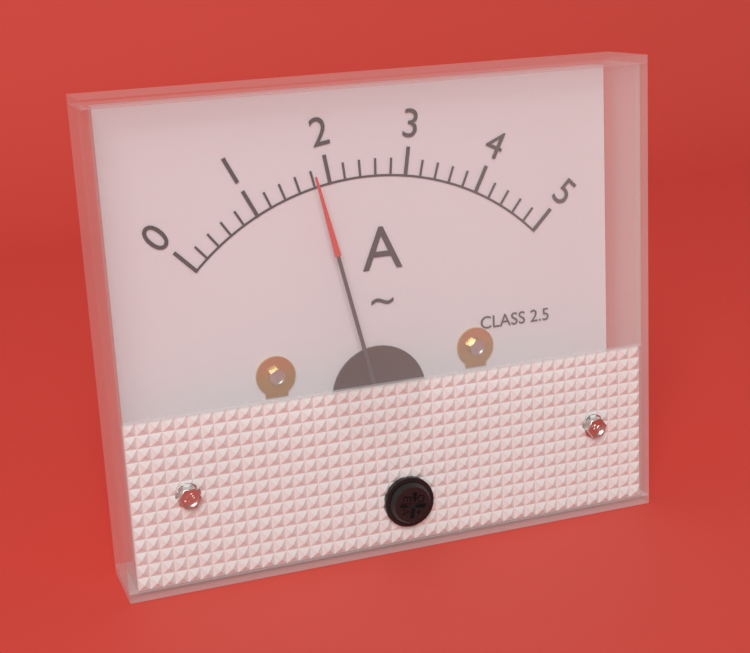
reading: 1.8 A
